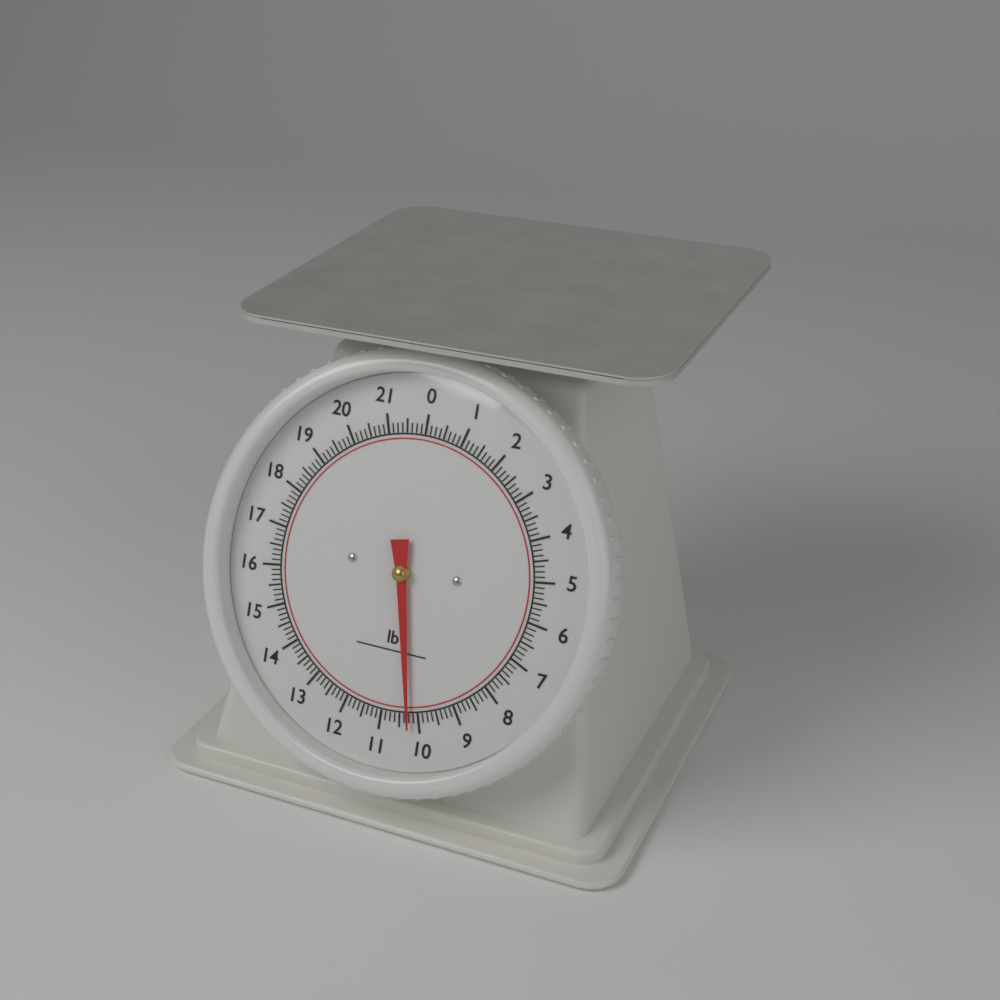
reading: 10.250 lb
